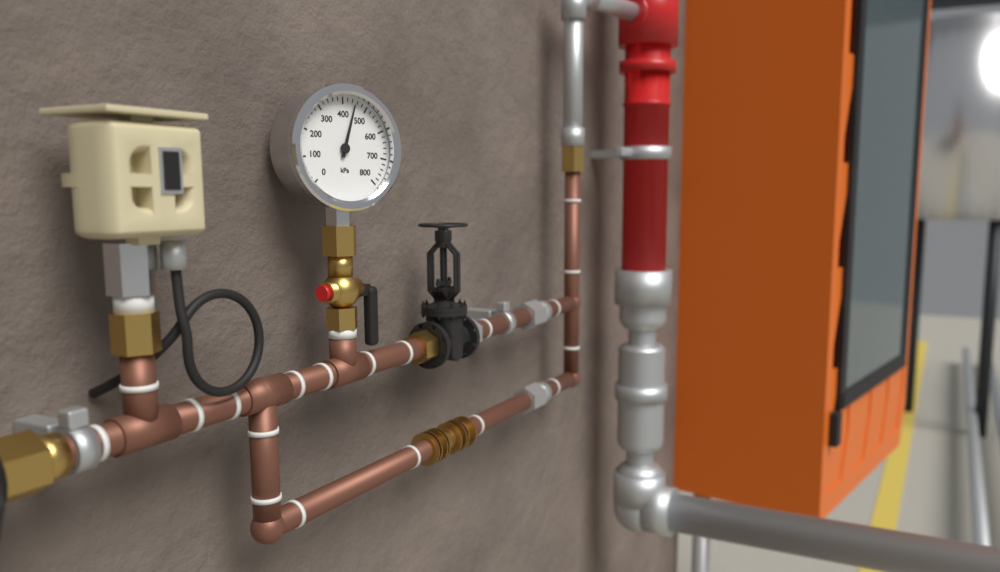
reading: 450 kPa
